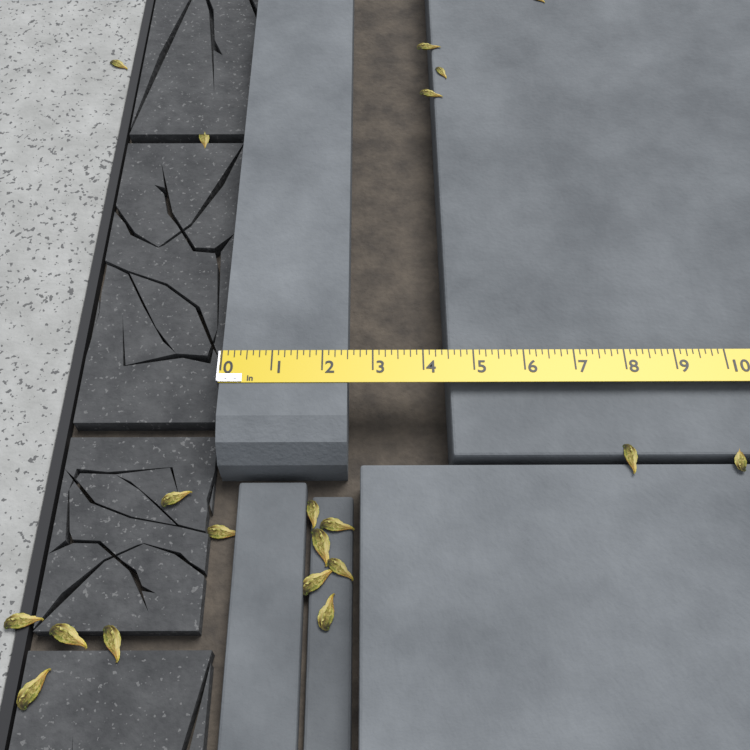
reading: 2.500 in
